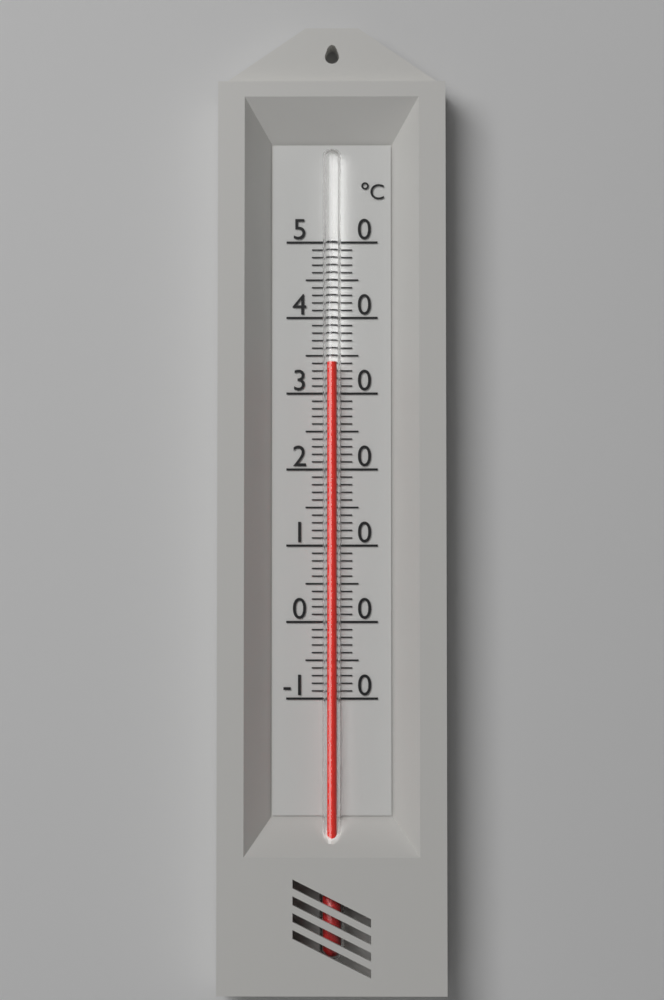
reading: 34 °C
